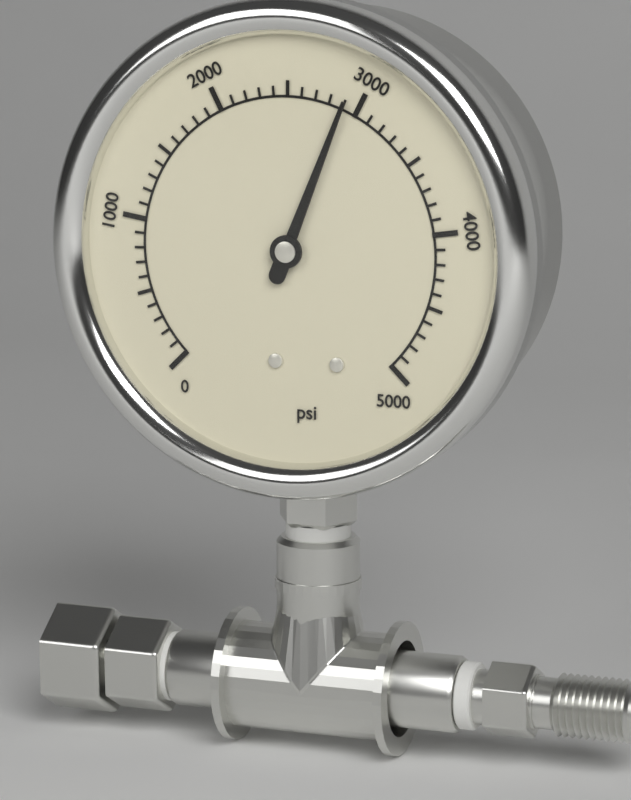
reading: 2900 psi
